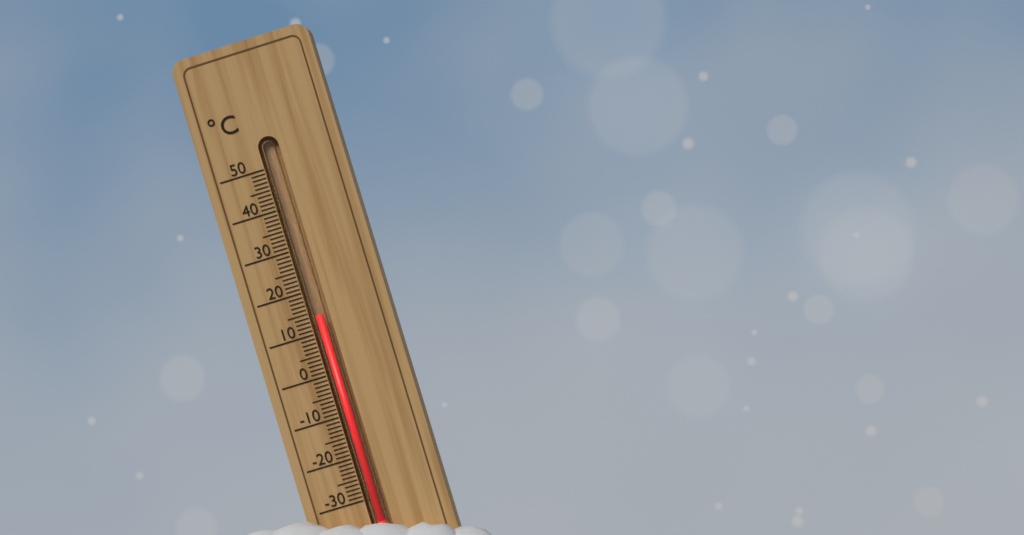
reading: 14 °C
